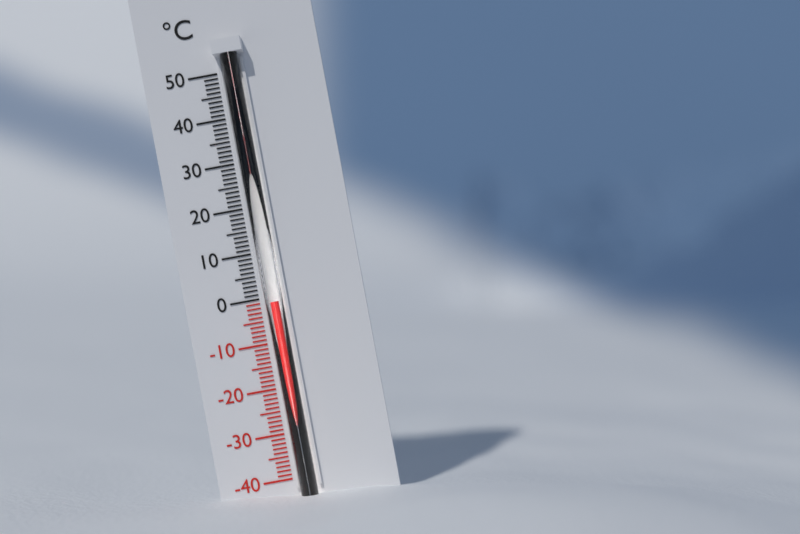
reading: -1 °C
